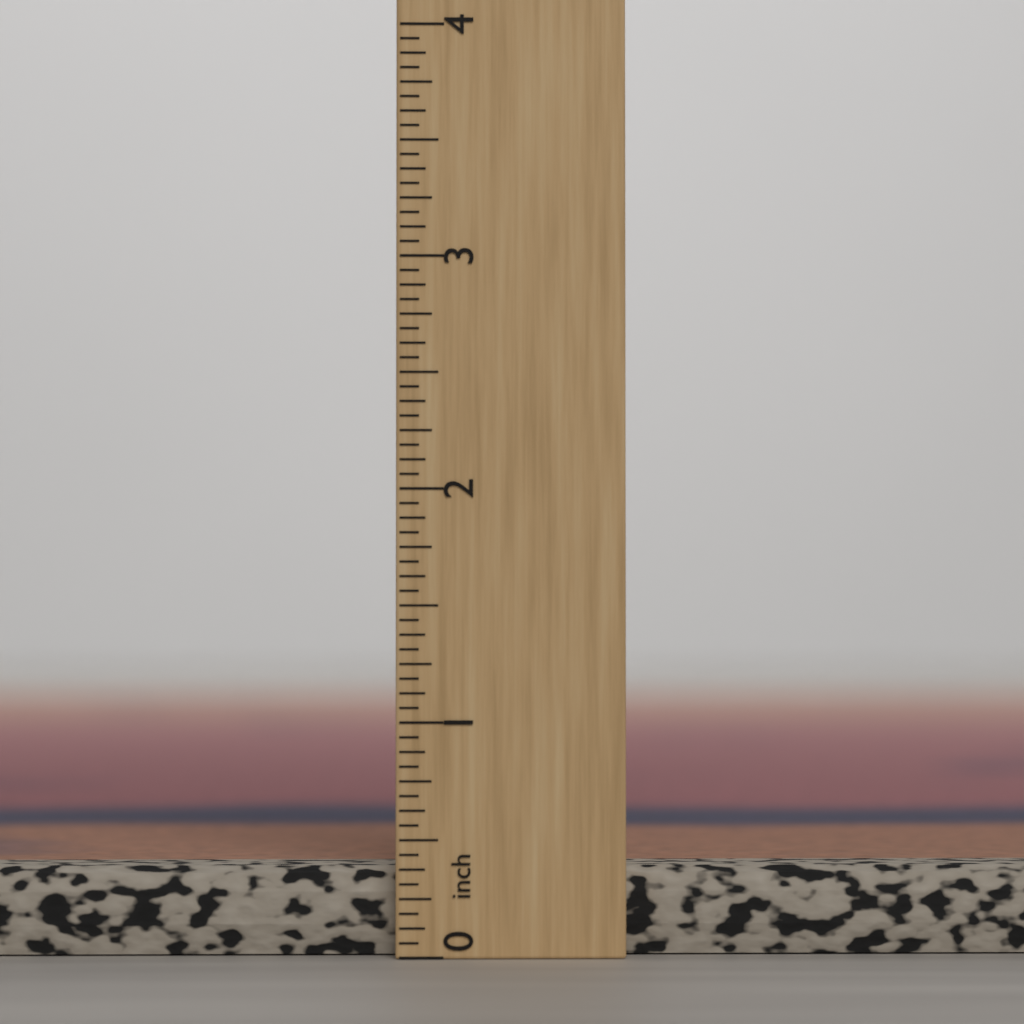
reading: 0.3750 inch
